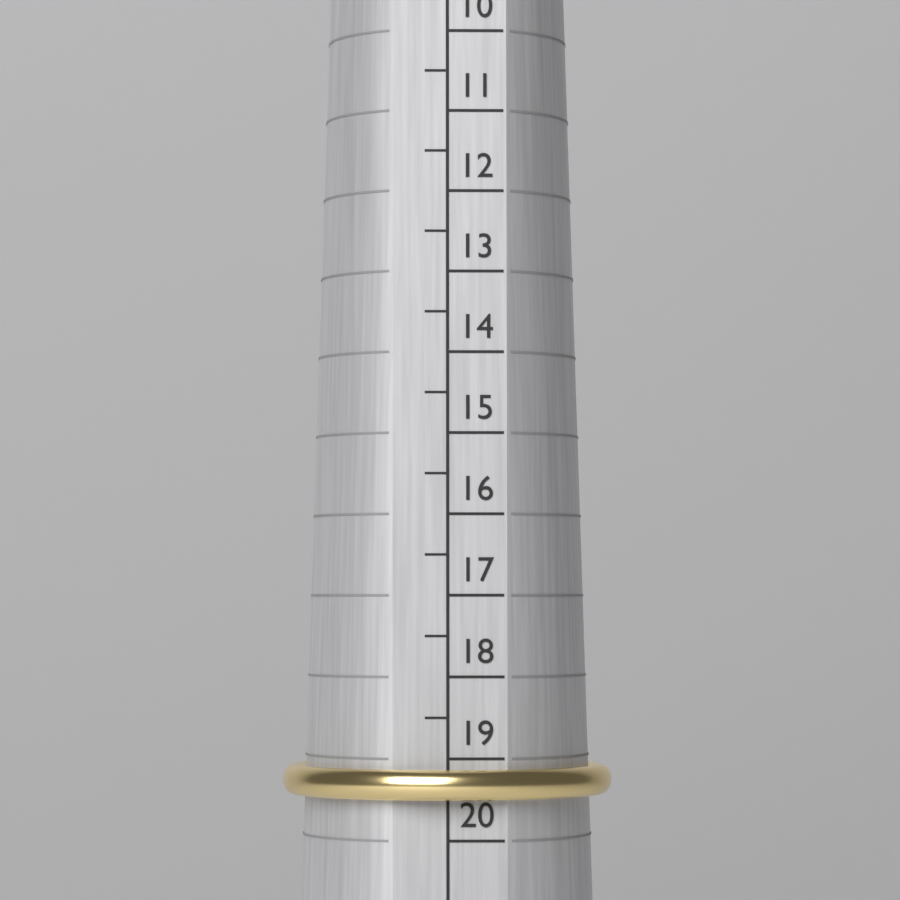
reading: 19.5 (no unit)
